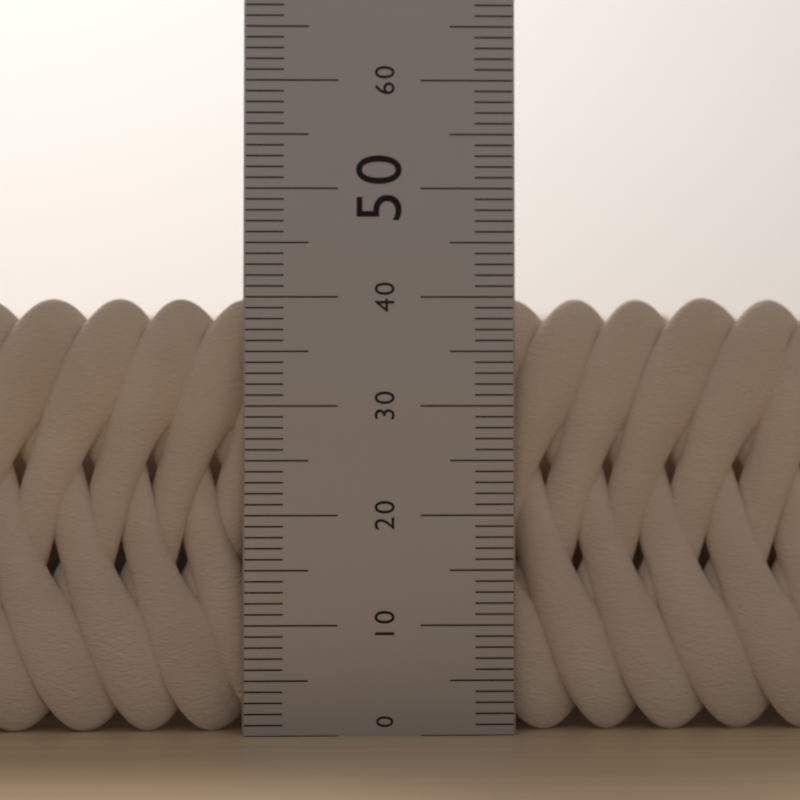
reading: 40 (no unit)
